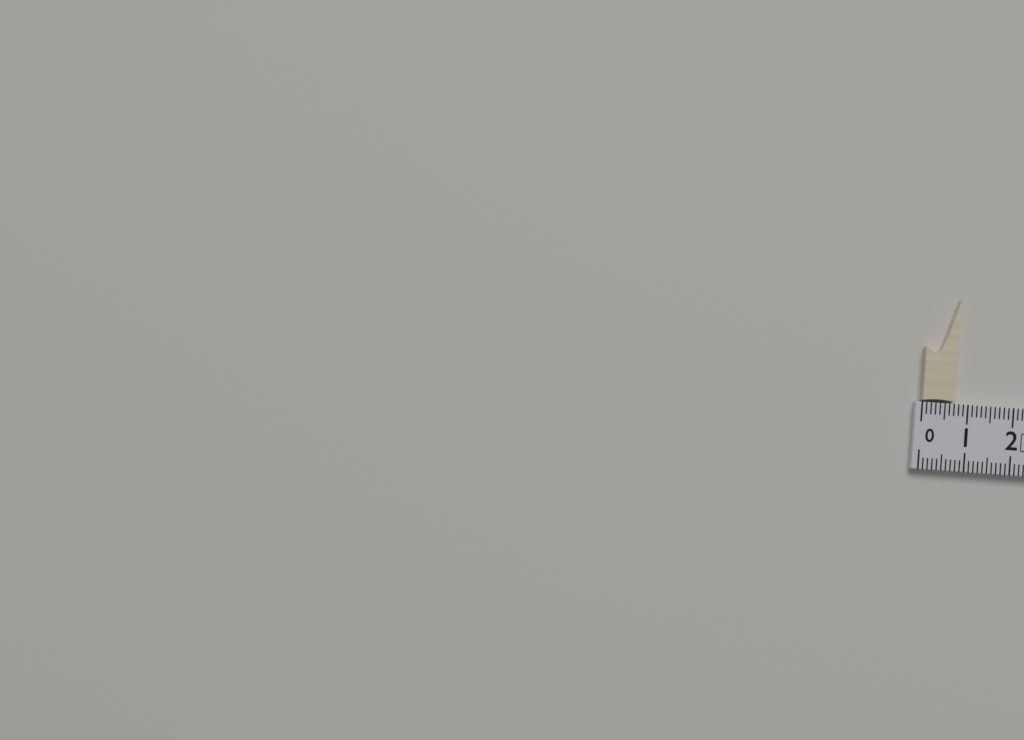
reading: 0.7 cm
